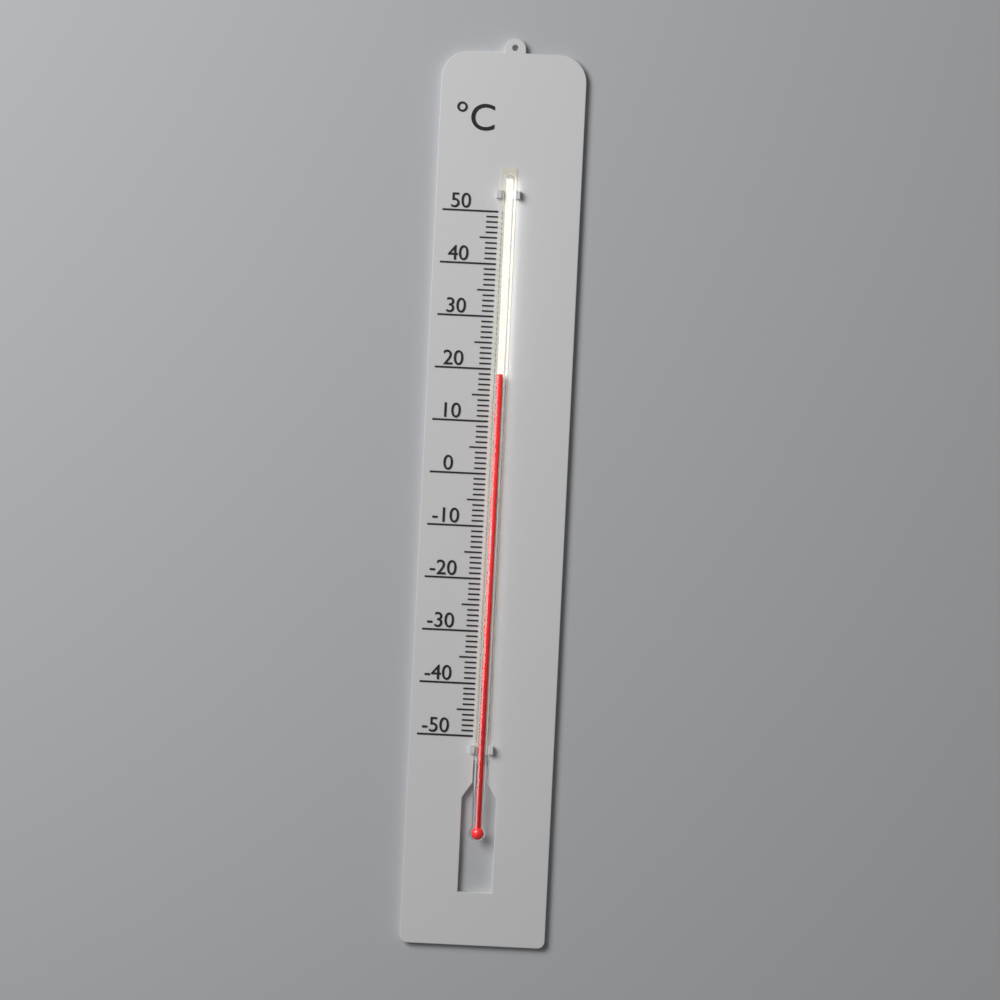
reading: 19 °C
